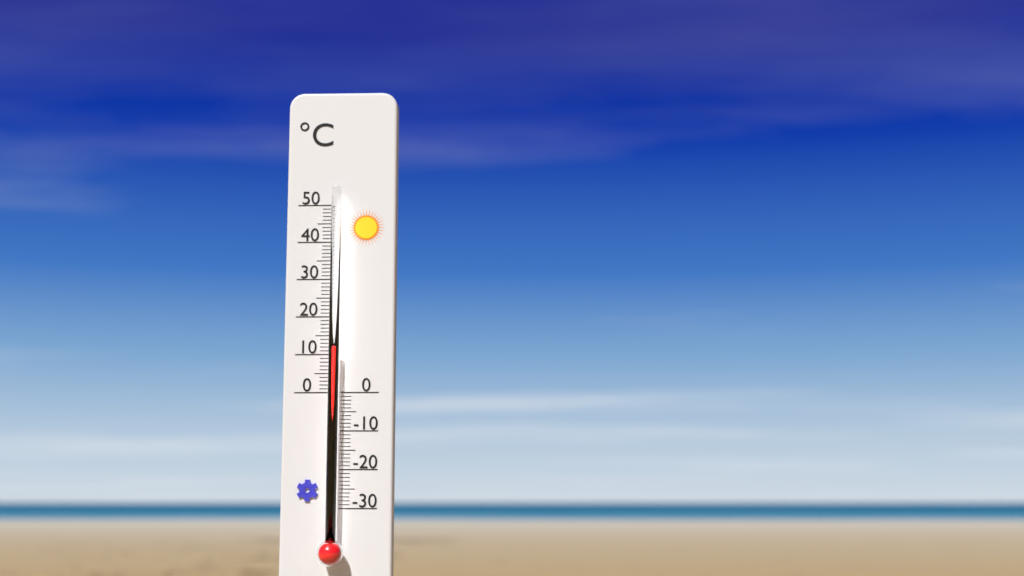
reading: 12 °C
